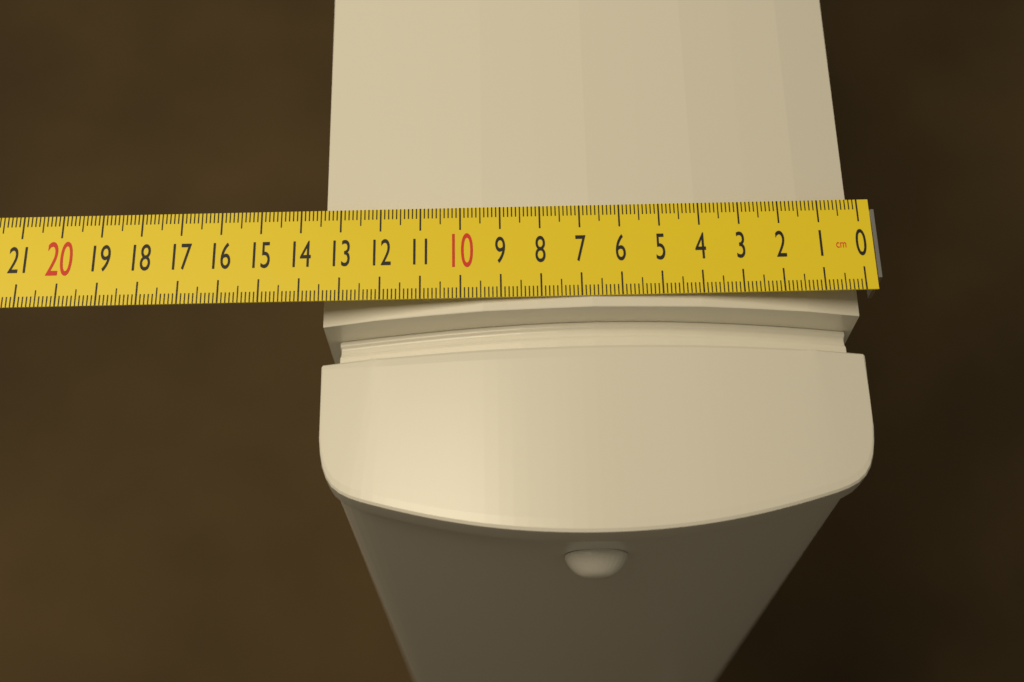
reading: 13.5 cm
